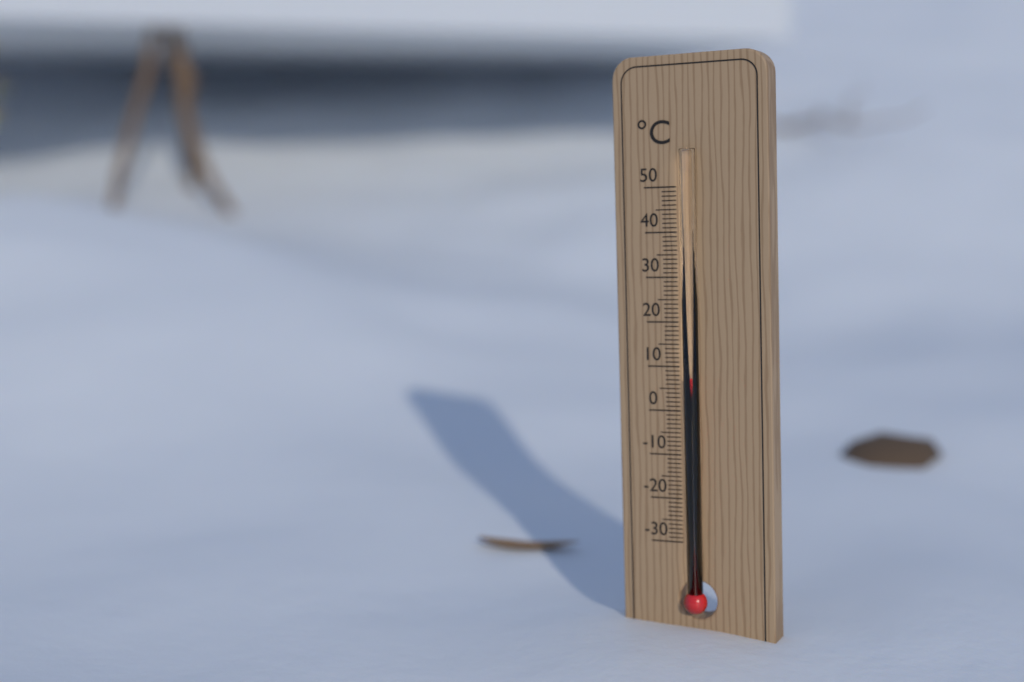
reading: 8 °C
